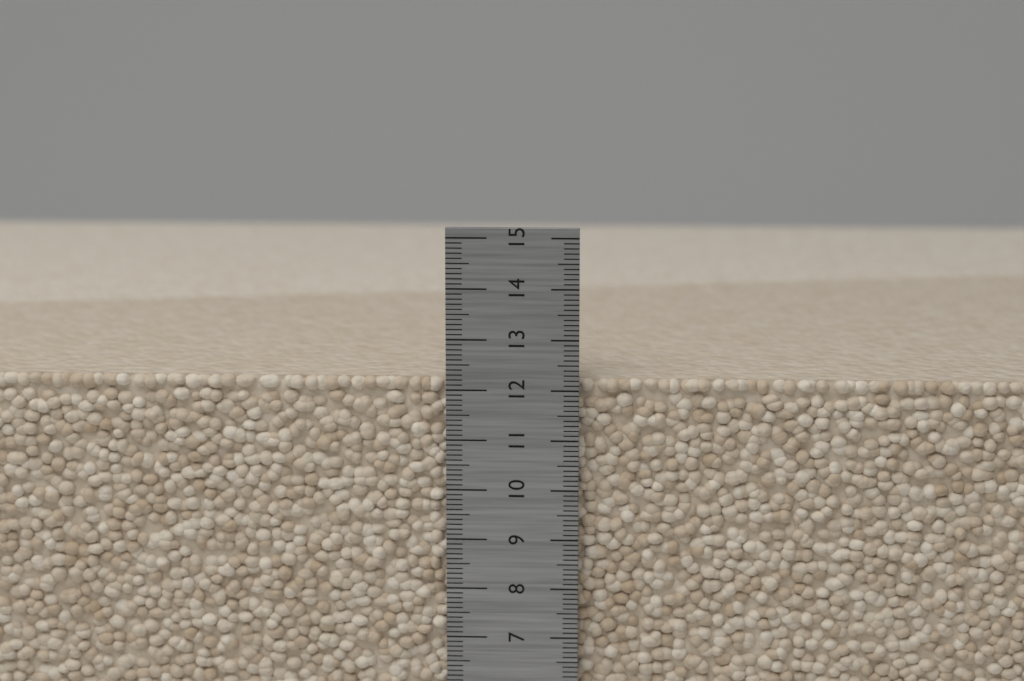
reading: 12.2 cm
